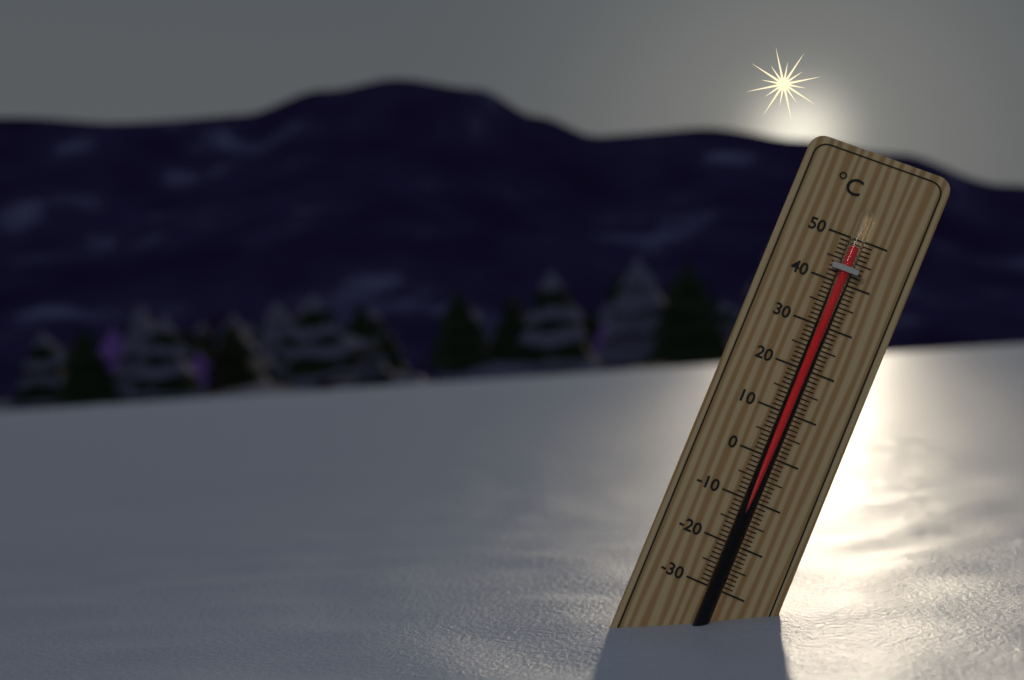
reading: 48 °C
